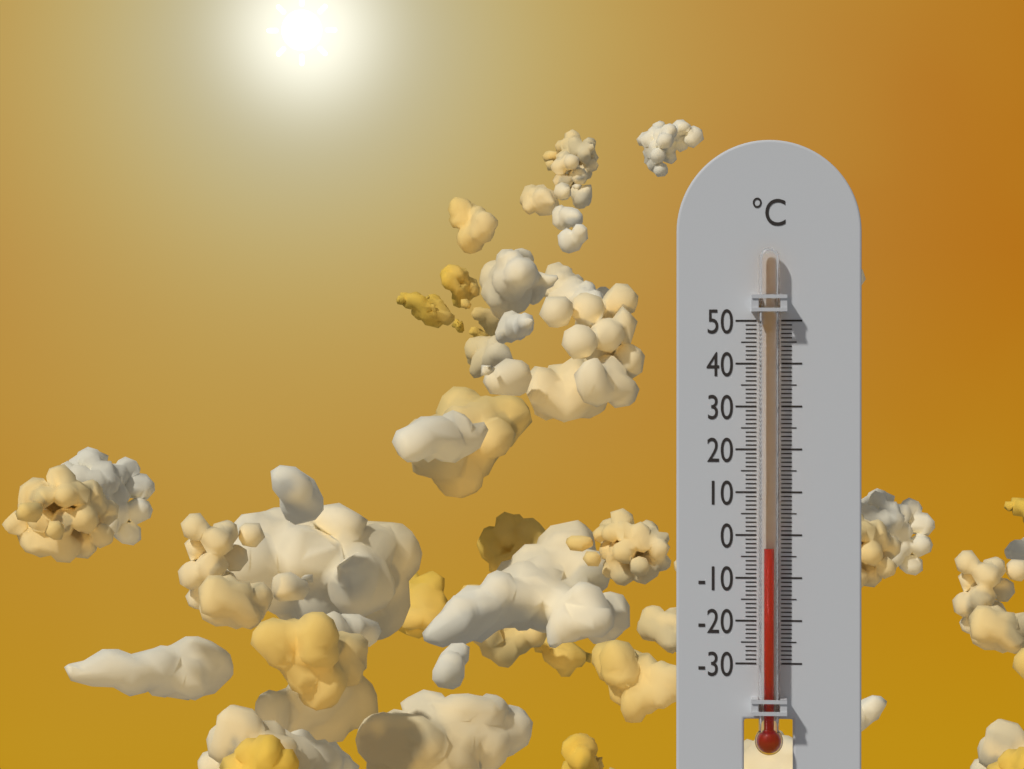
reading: -3 °C
